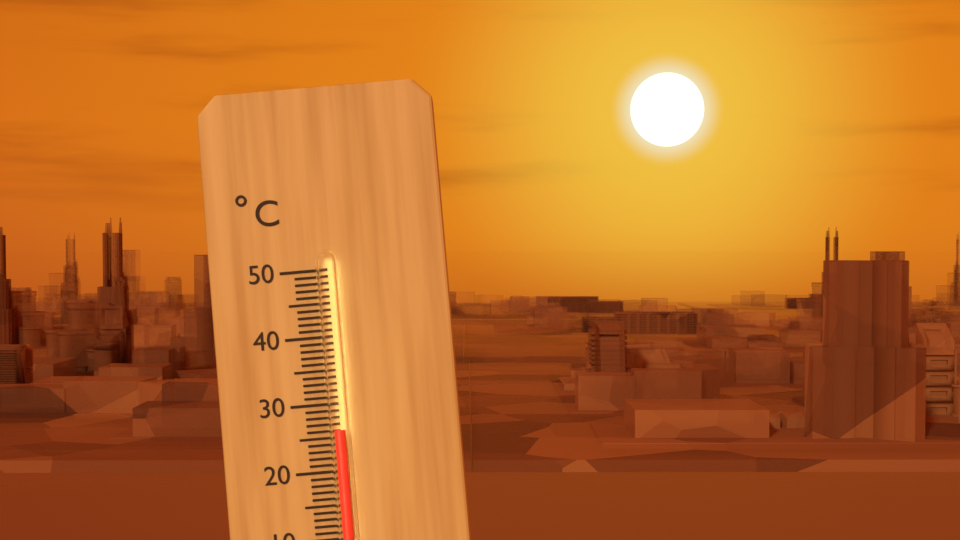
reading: 26 °C
